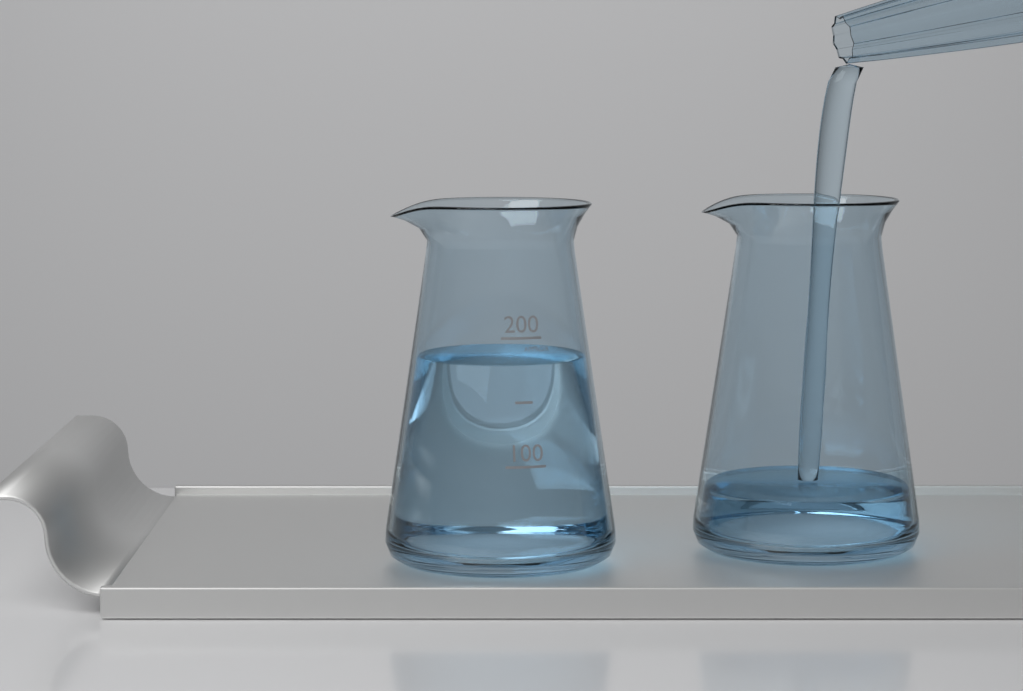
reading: 180 (no unit)
